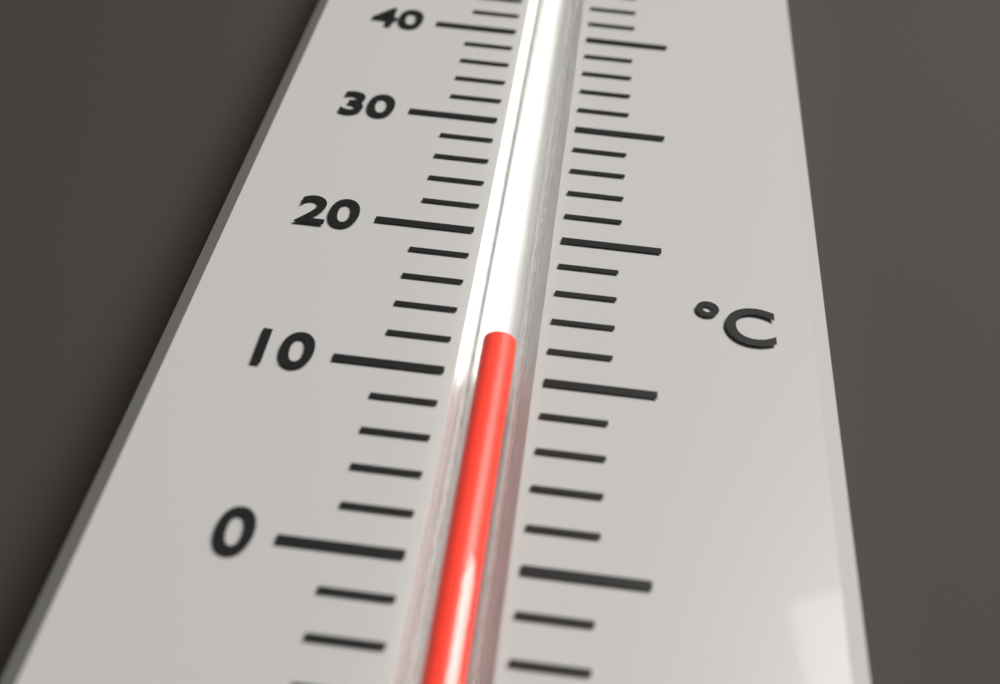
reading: 12 °C
